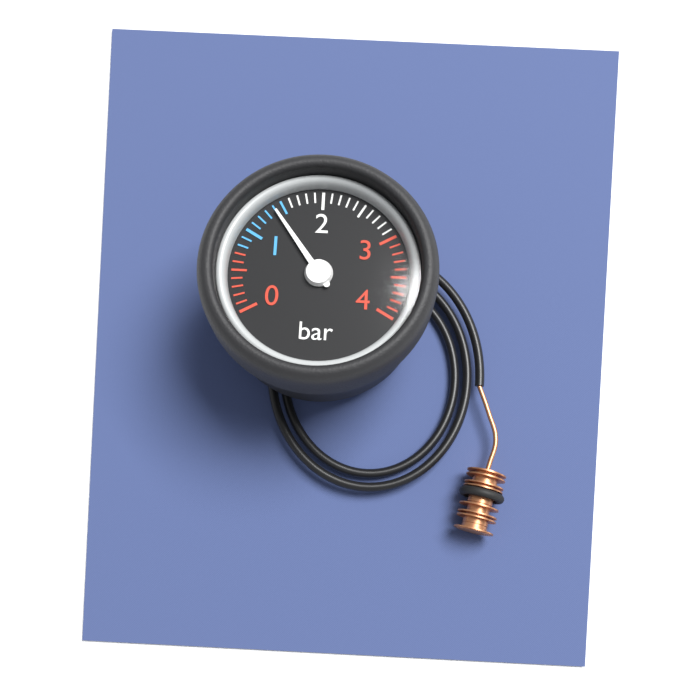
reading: 1.4 bar
